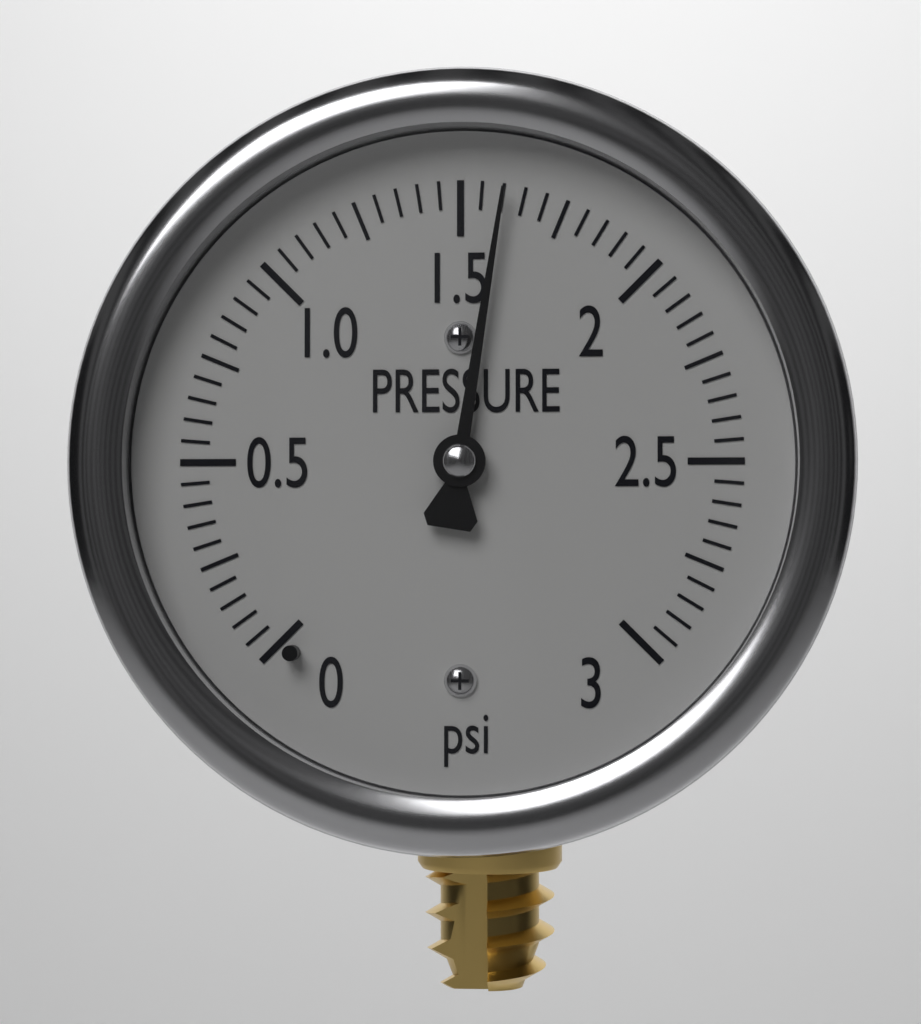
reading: 1.60 psi
